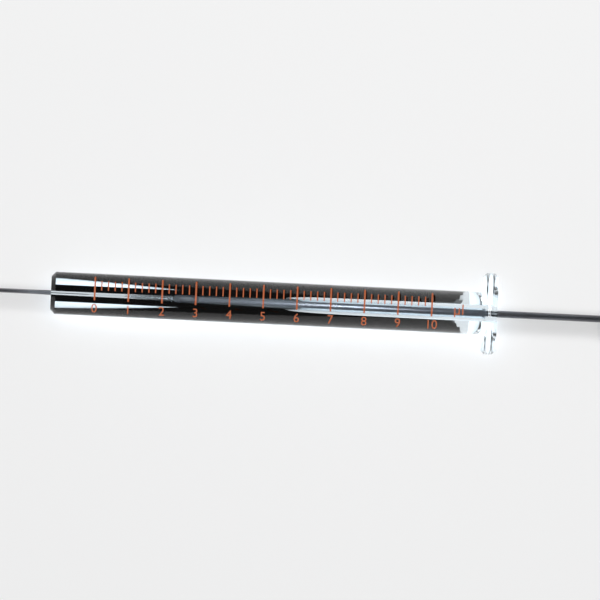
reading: 2.6 µl
